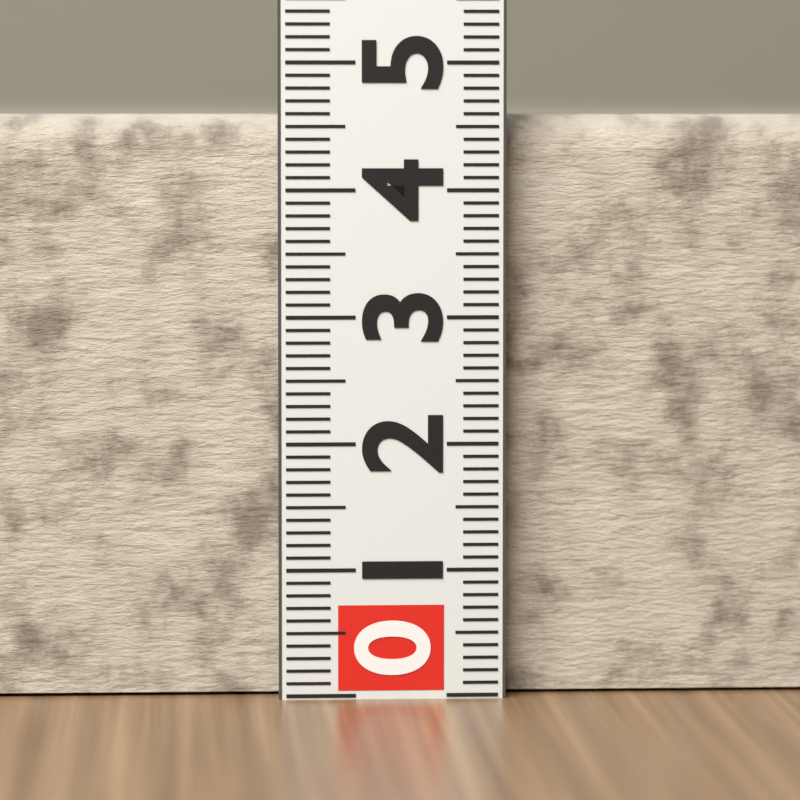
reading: 4.6 (no unit)
